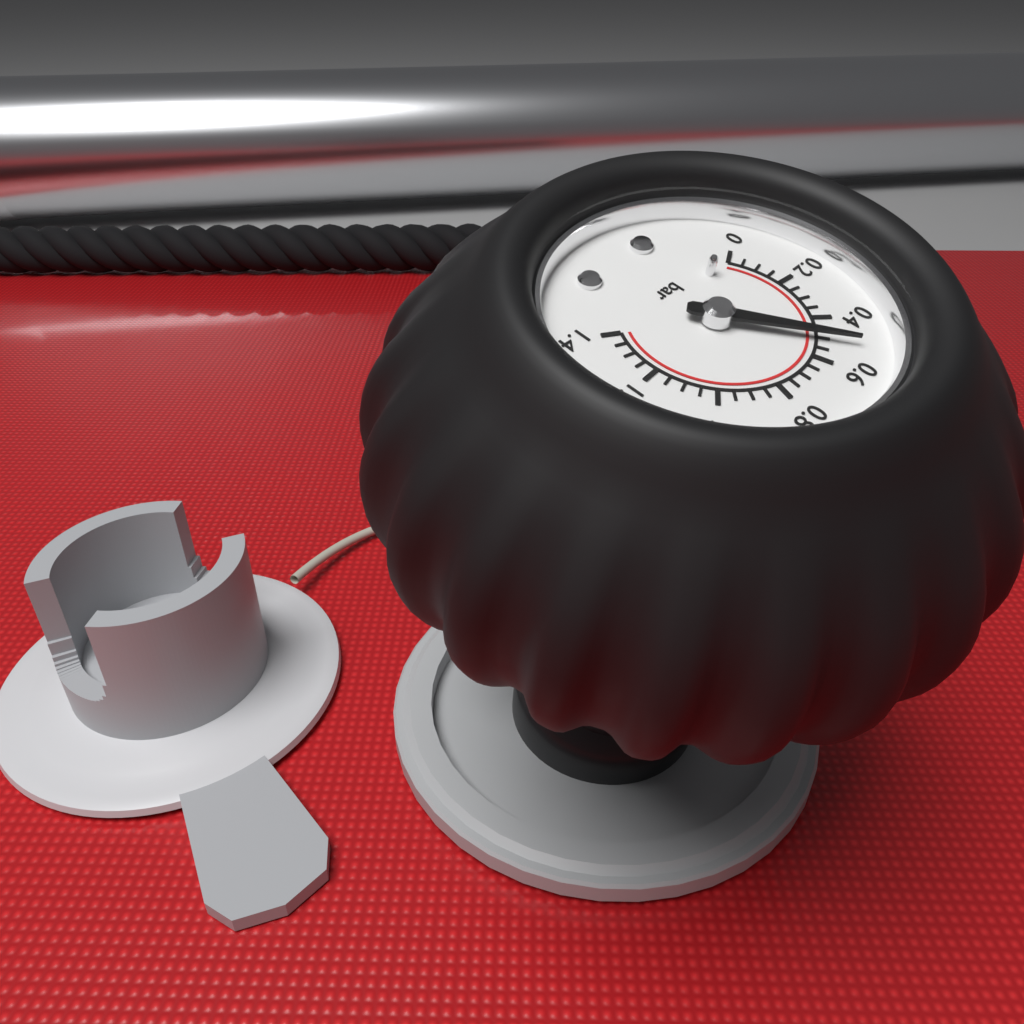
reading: 0.50 bar
